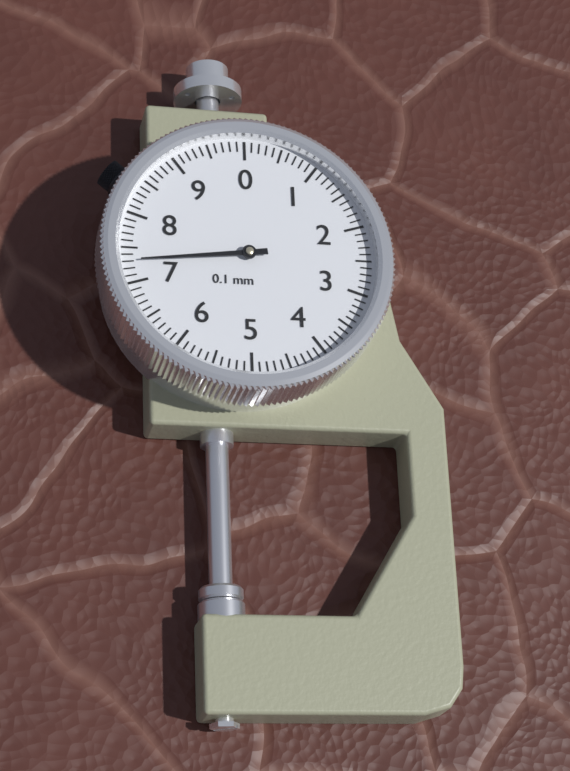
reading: 7.3 mm
